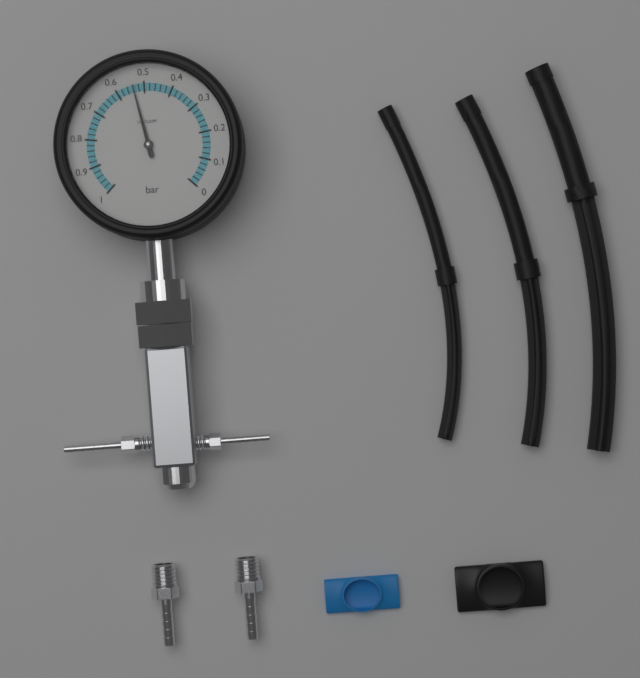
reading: 0.54 bar
